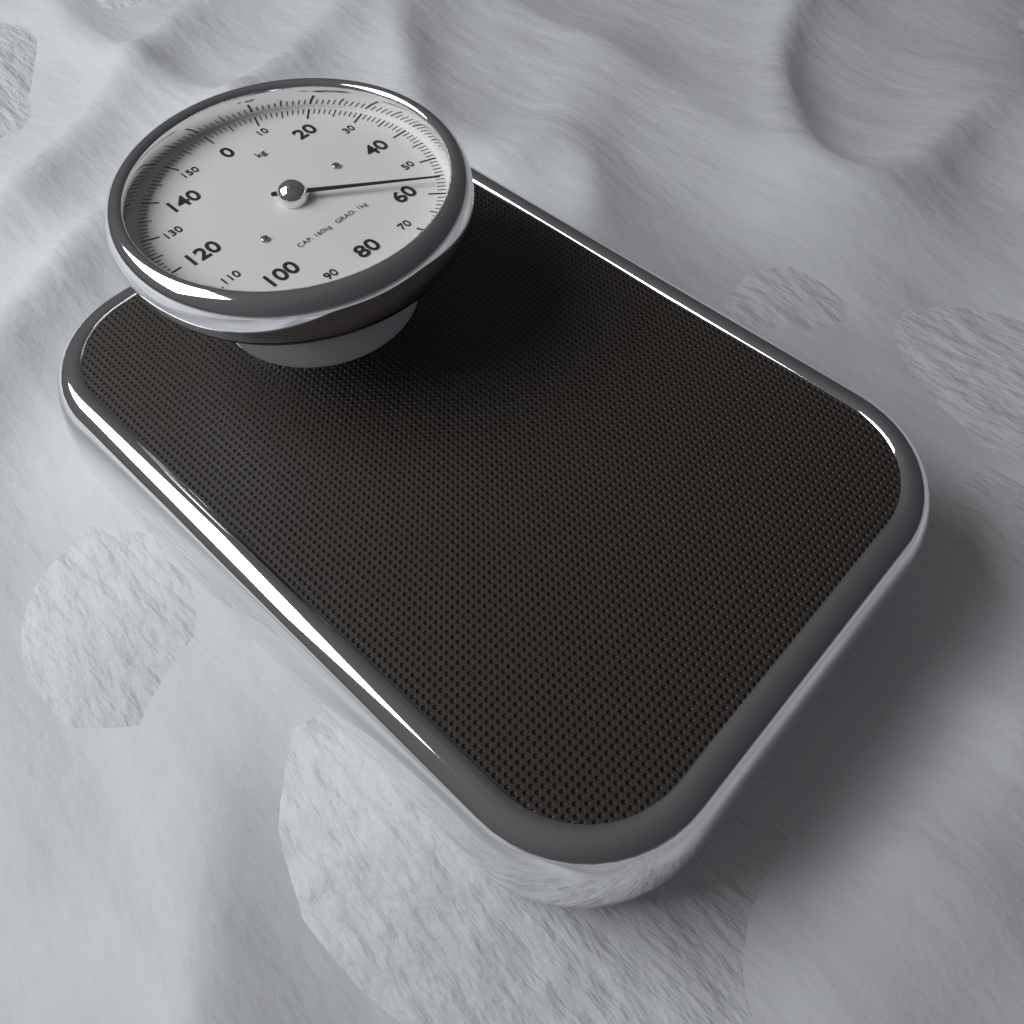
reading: 57 kg
